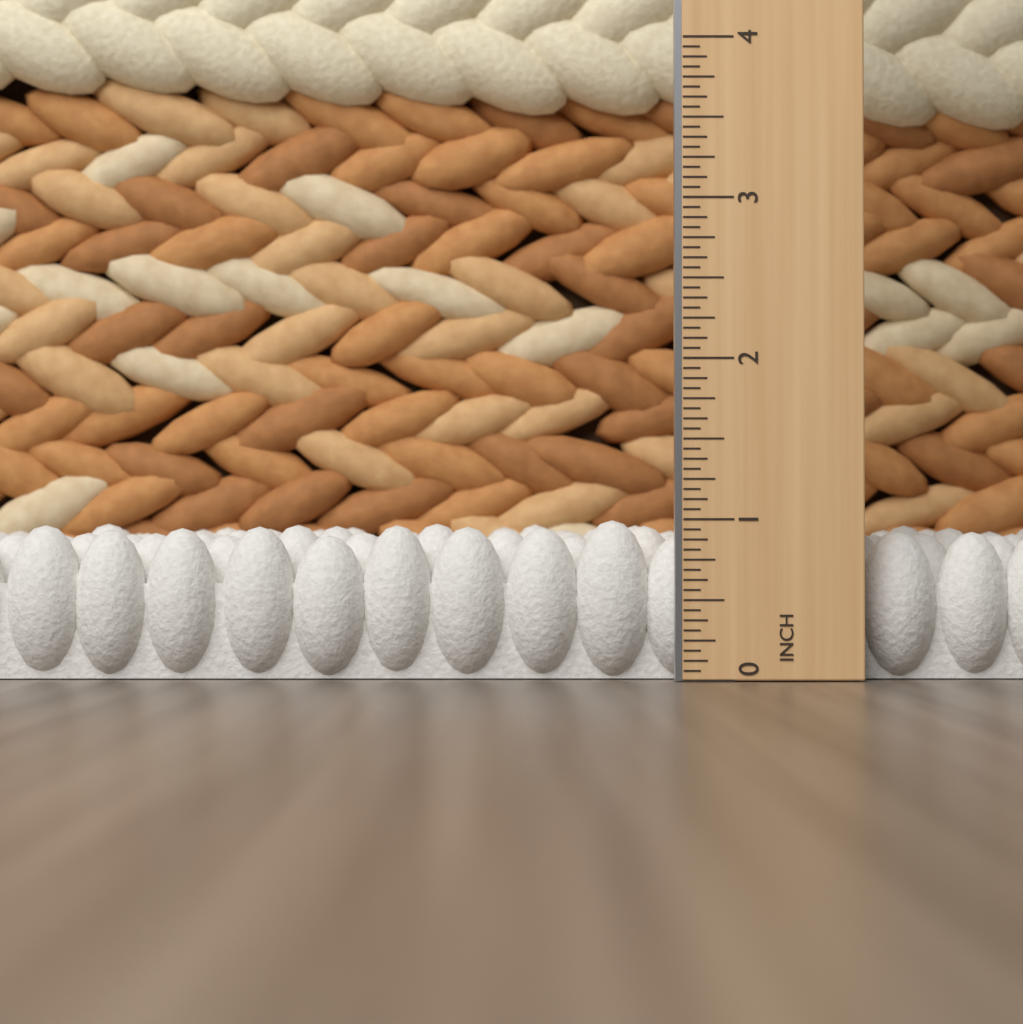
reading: 1.0000 in
